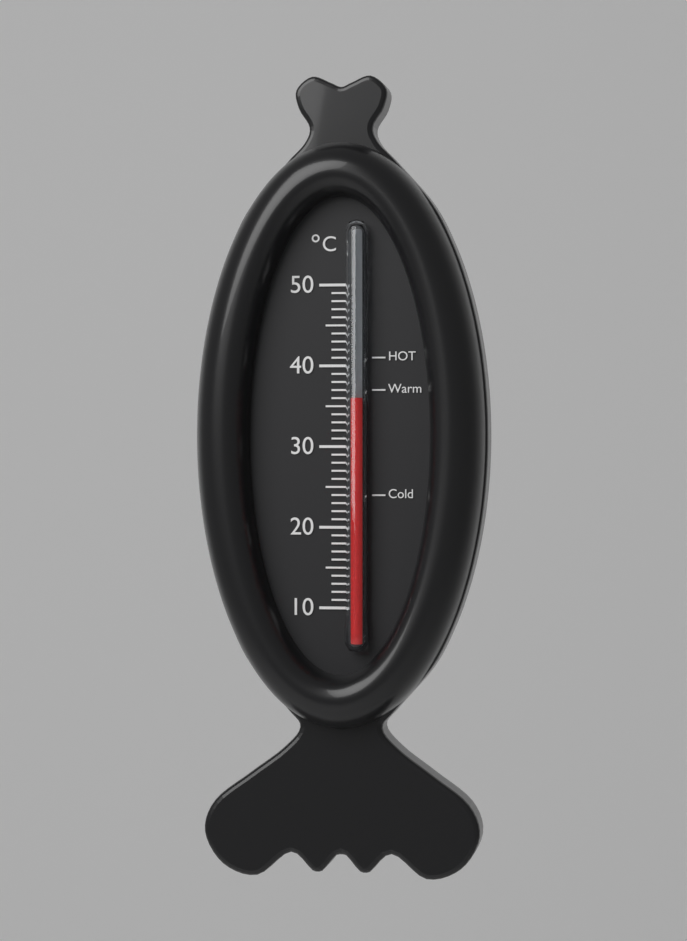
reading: 36 °C
